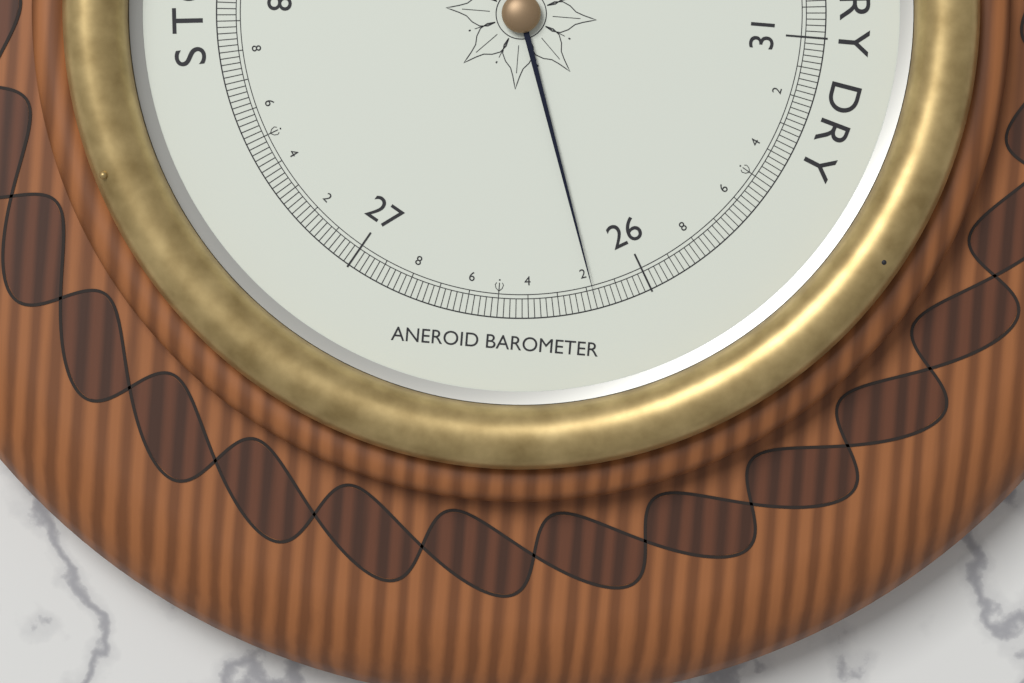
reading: 26.18 inHg
